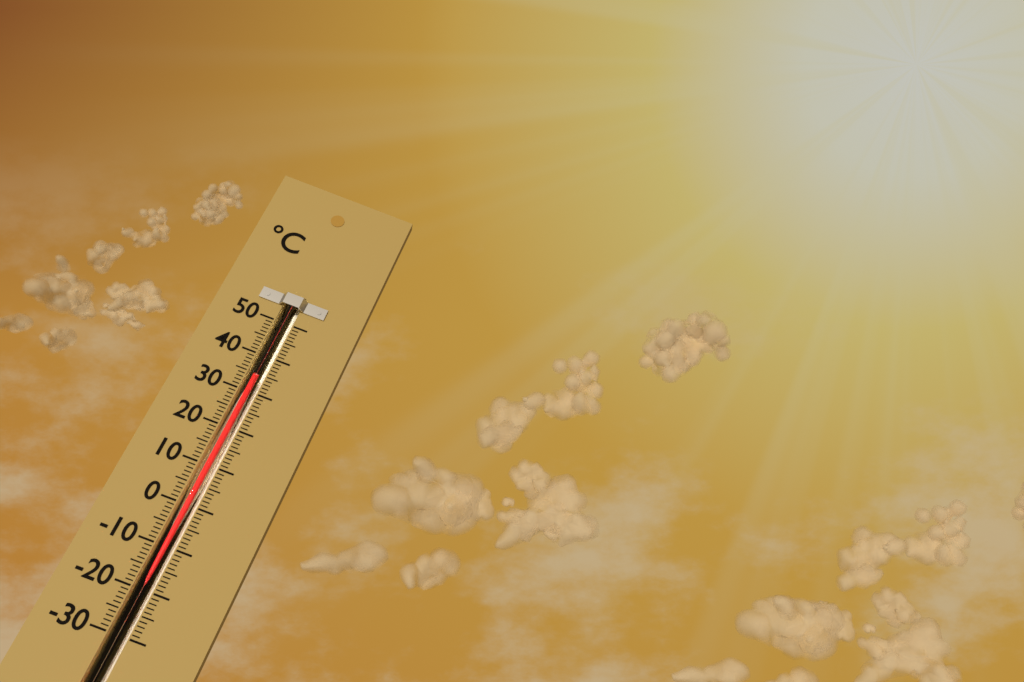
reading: 34 °C
